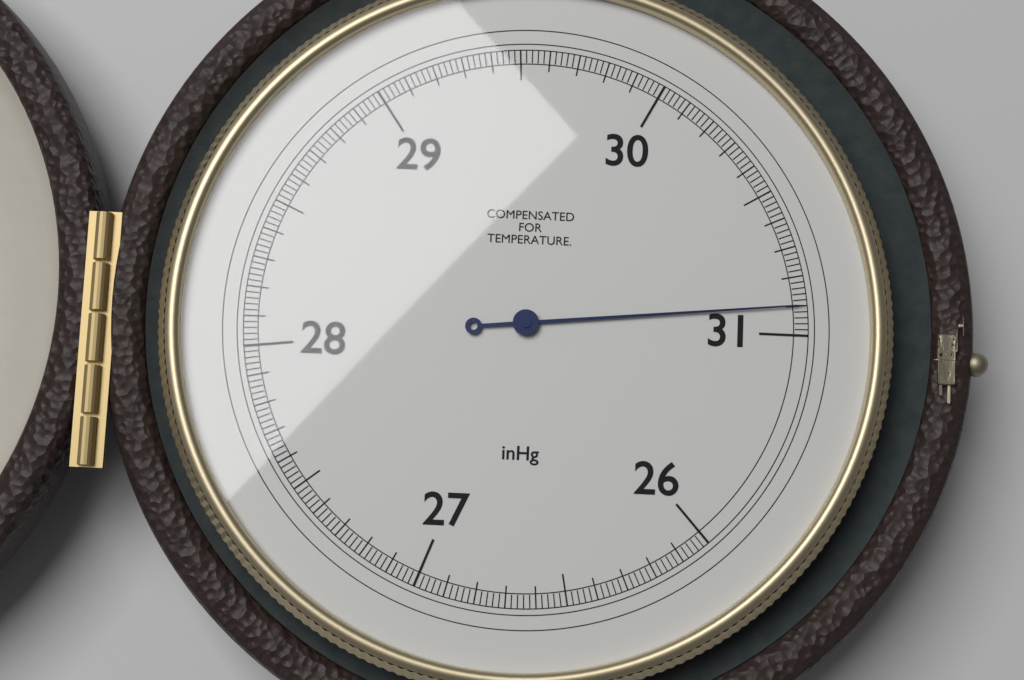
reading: 30.90 inHg
